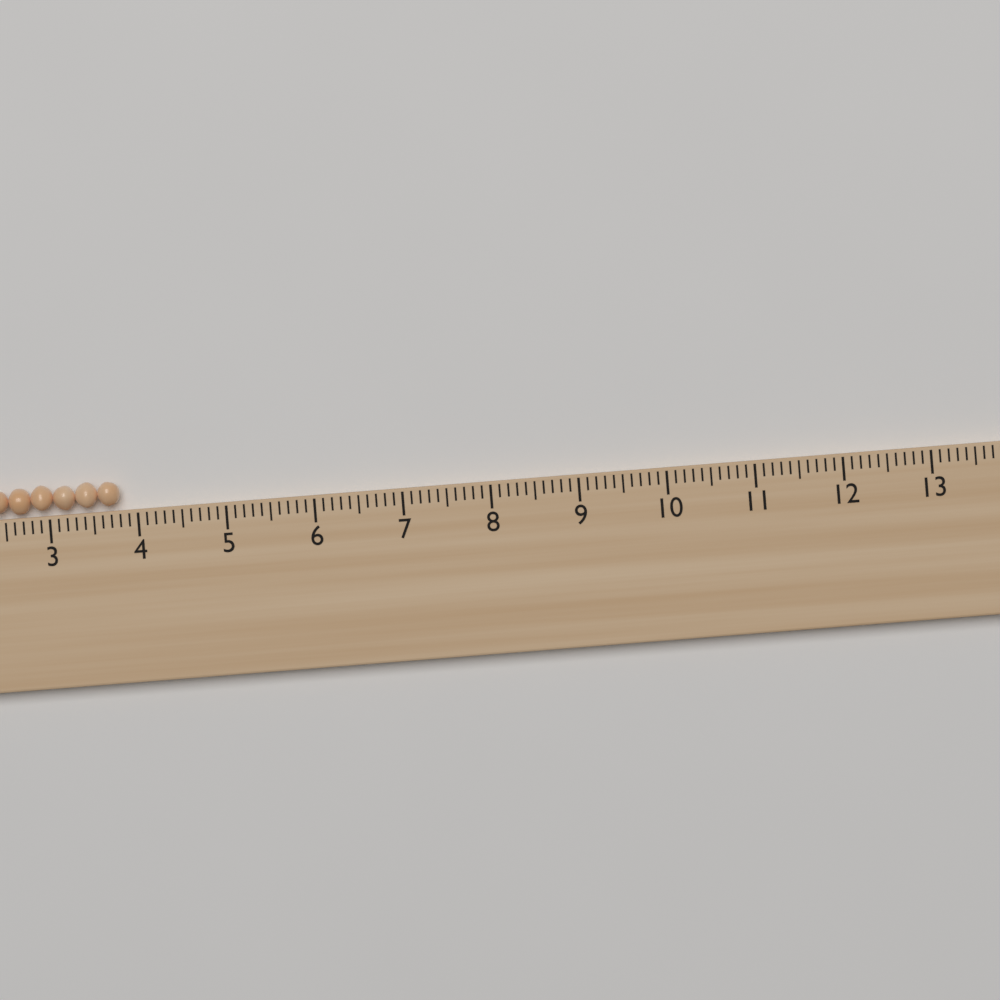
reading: 3.8 (no unit)
